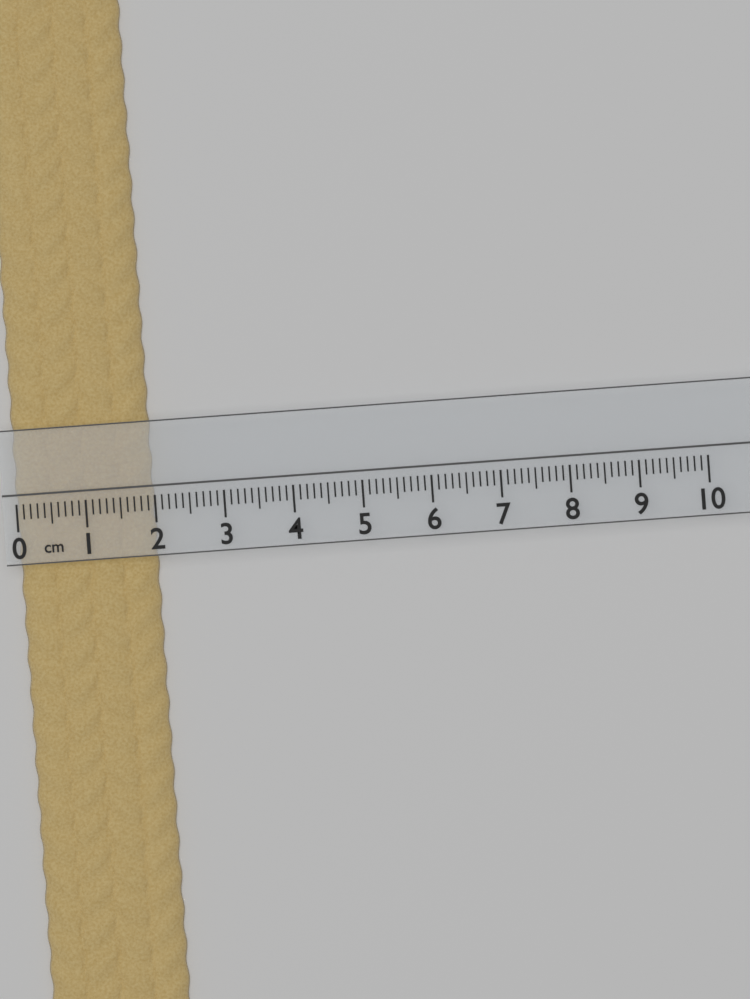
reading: 2.0 cm
